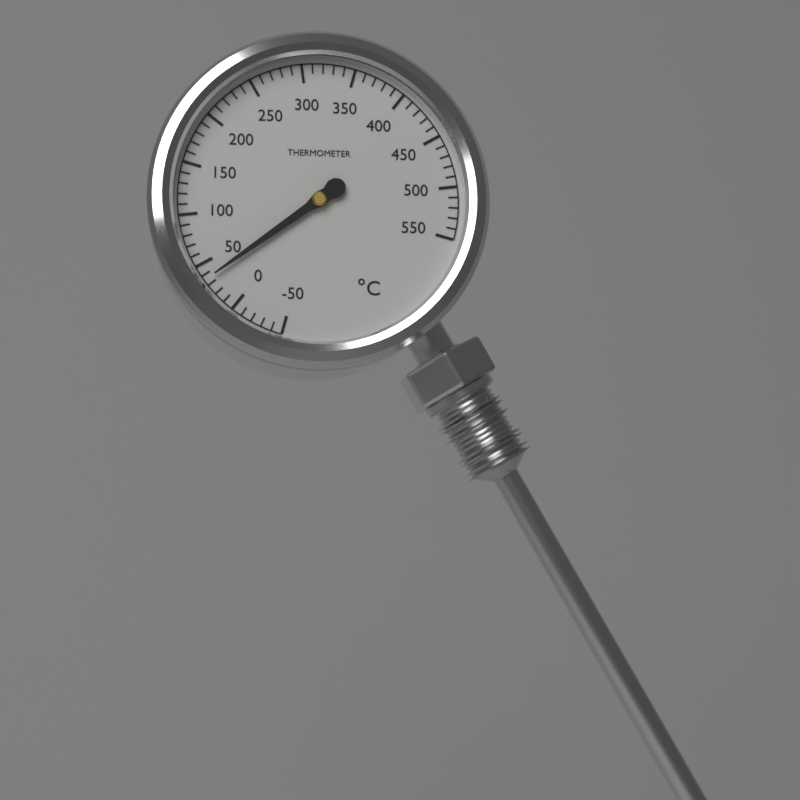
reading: 35 °C
